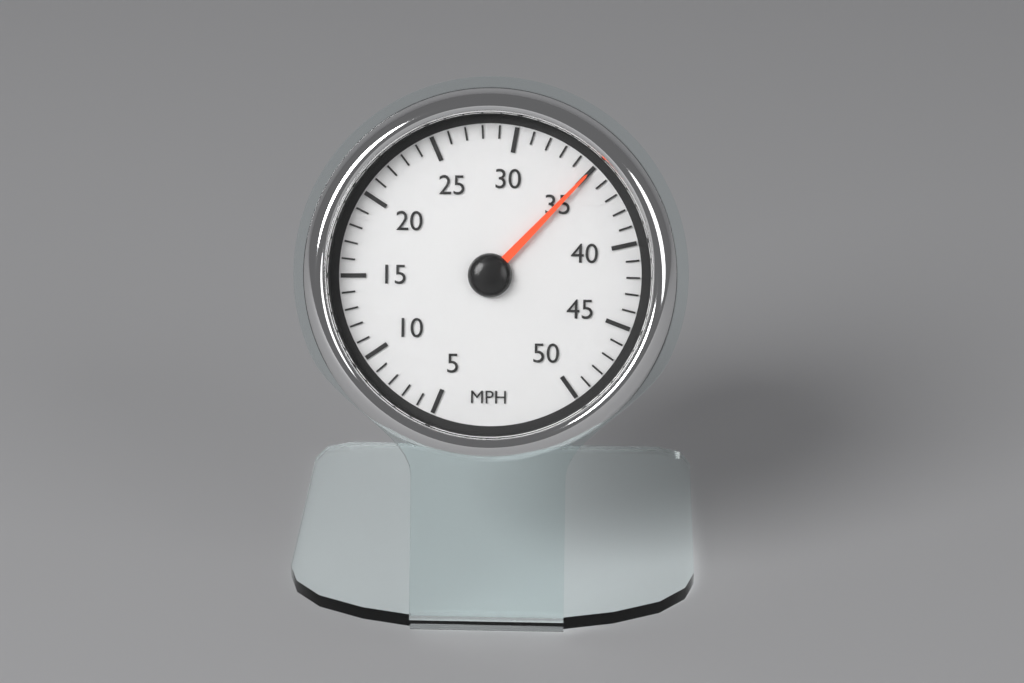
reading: 35 MPH
